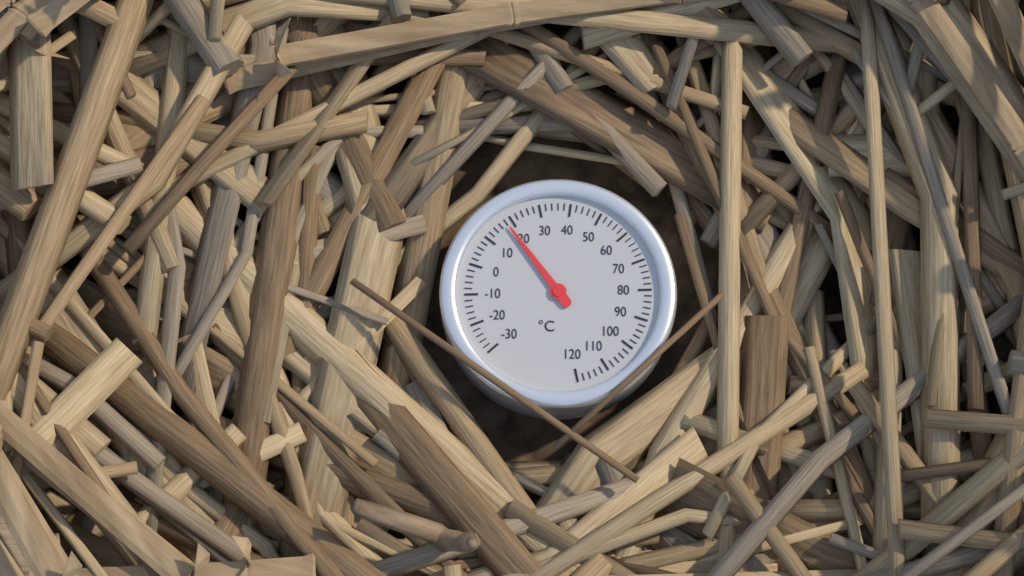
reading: 18 °C
